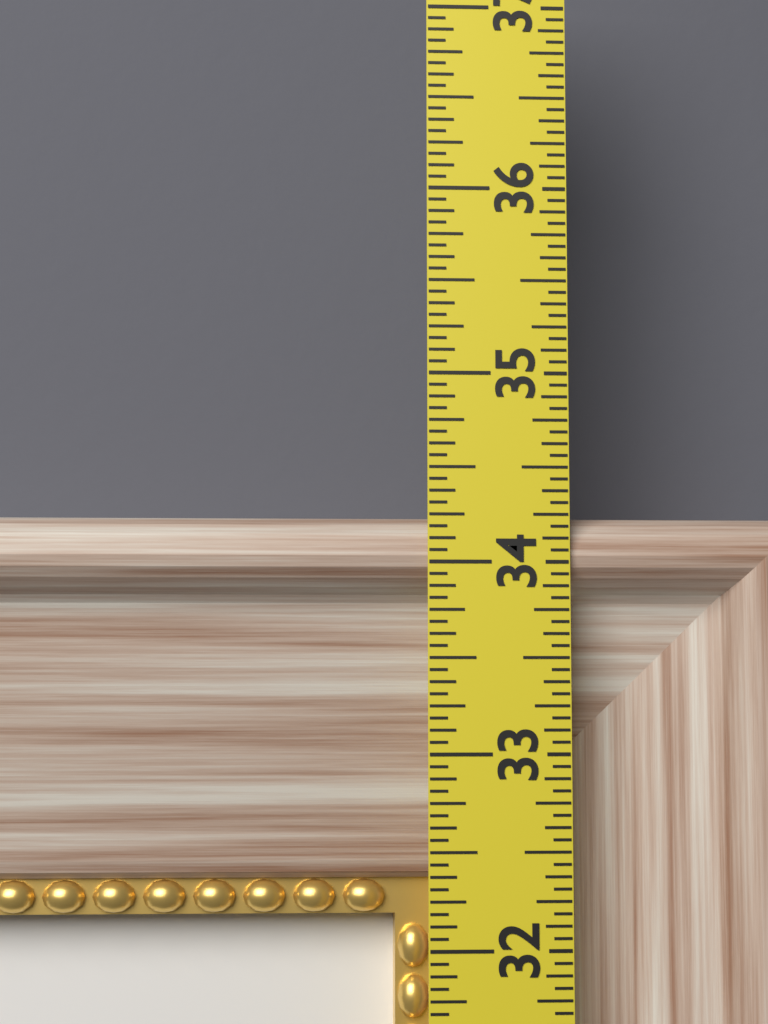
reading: 34.2500 in
